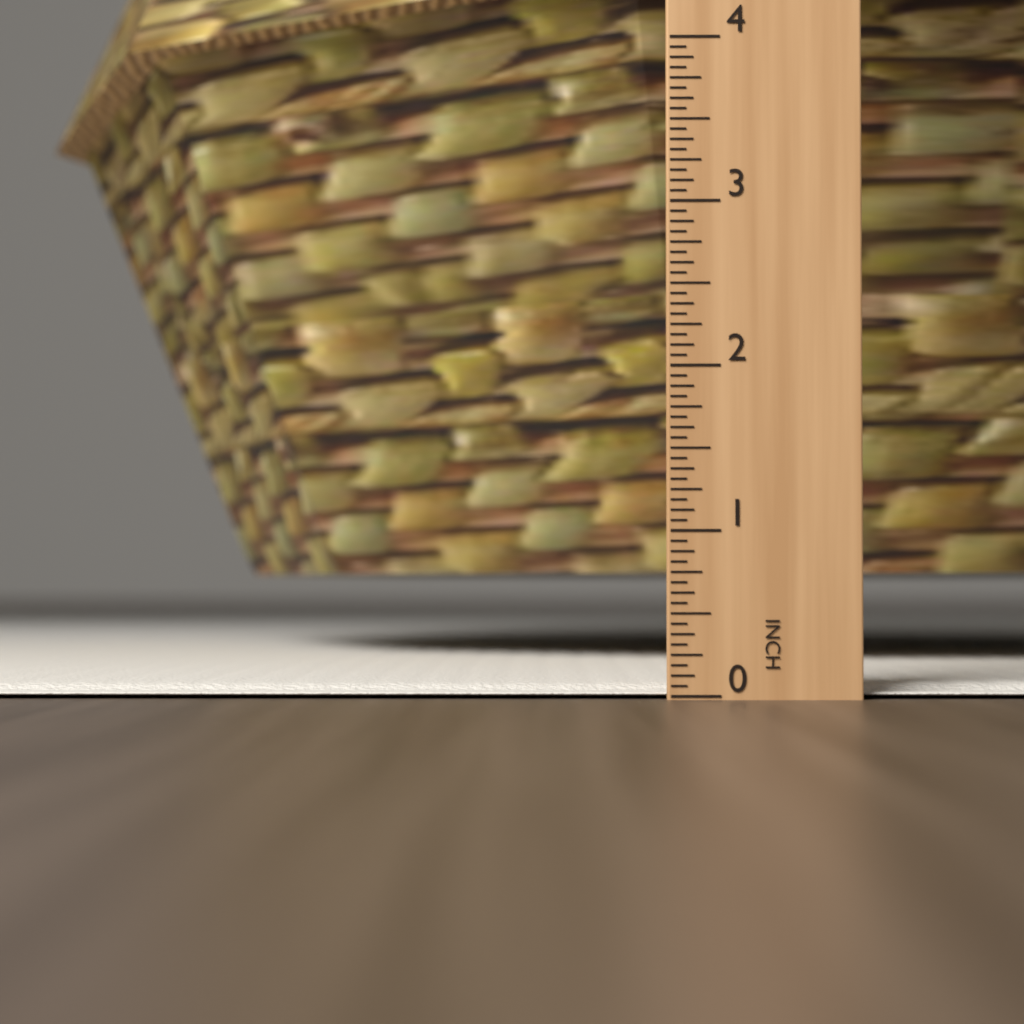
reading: 0.0625 in
